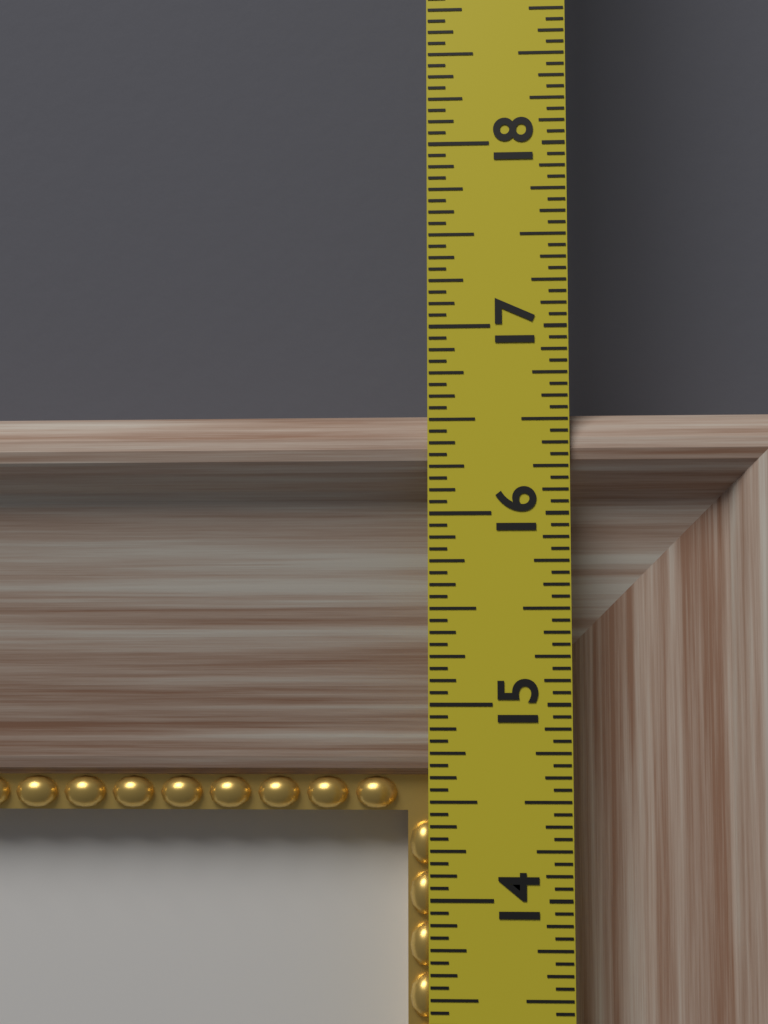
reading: 16.5625 in
